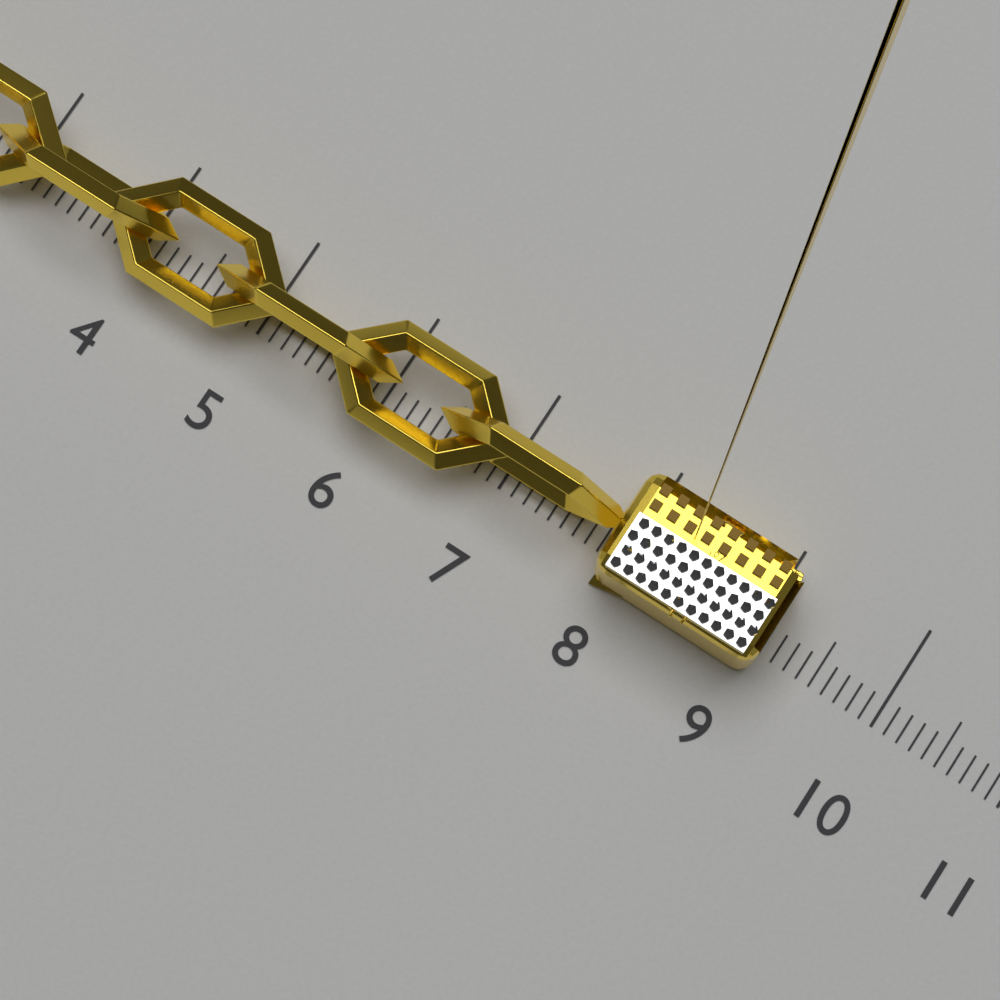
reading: 9.1 (no unit)
